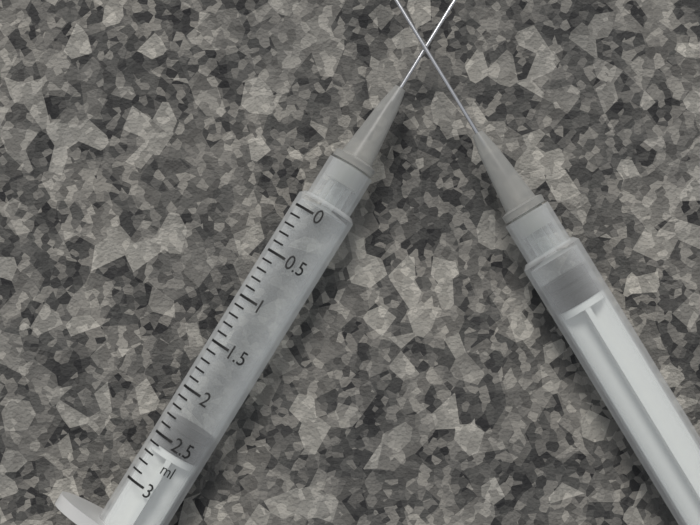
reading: 2.3 ml
